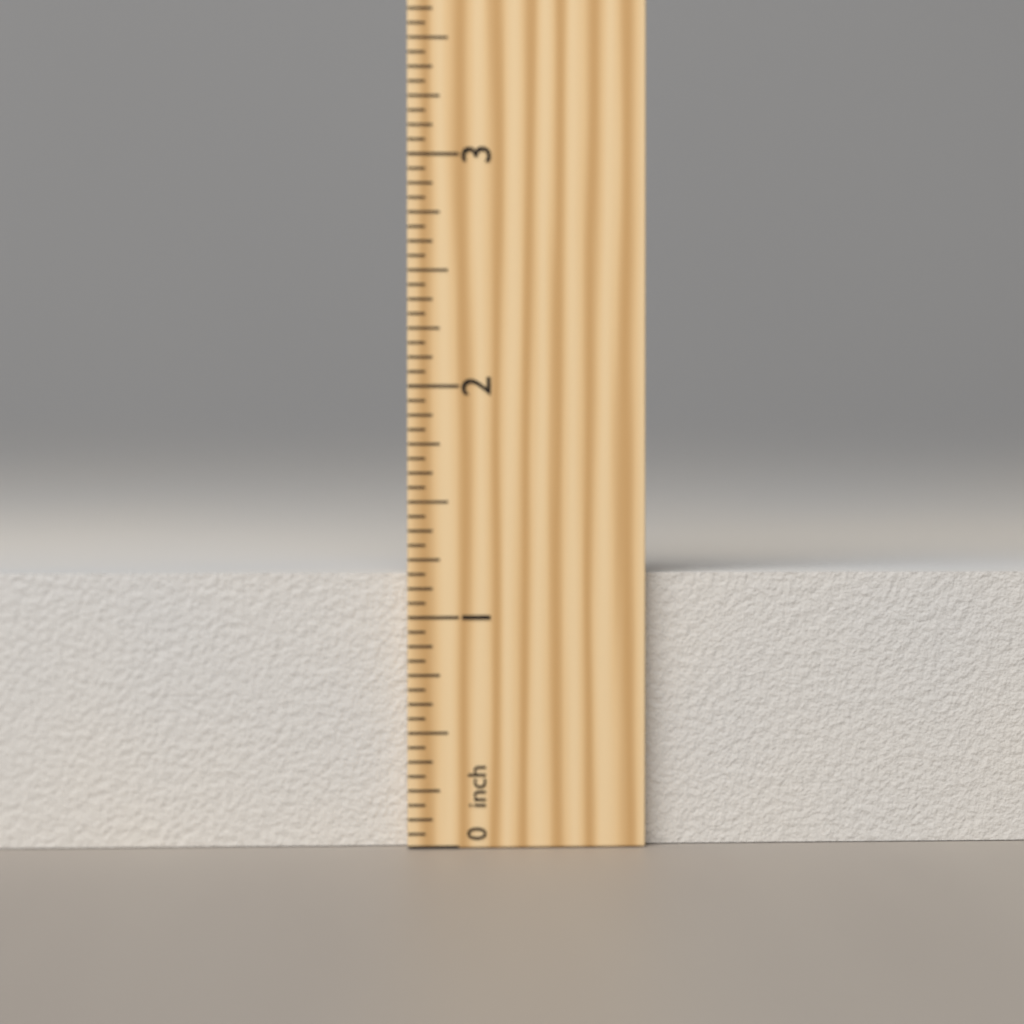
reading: 1.1875 inch
